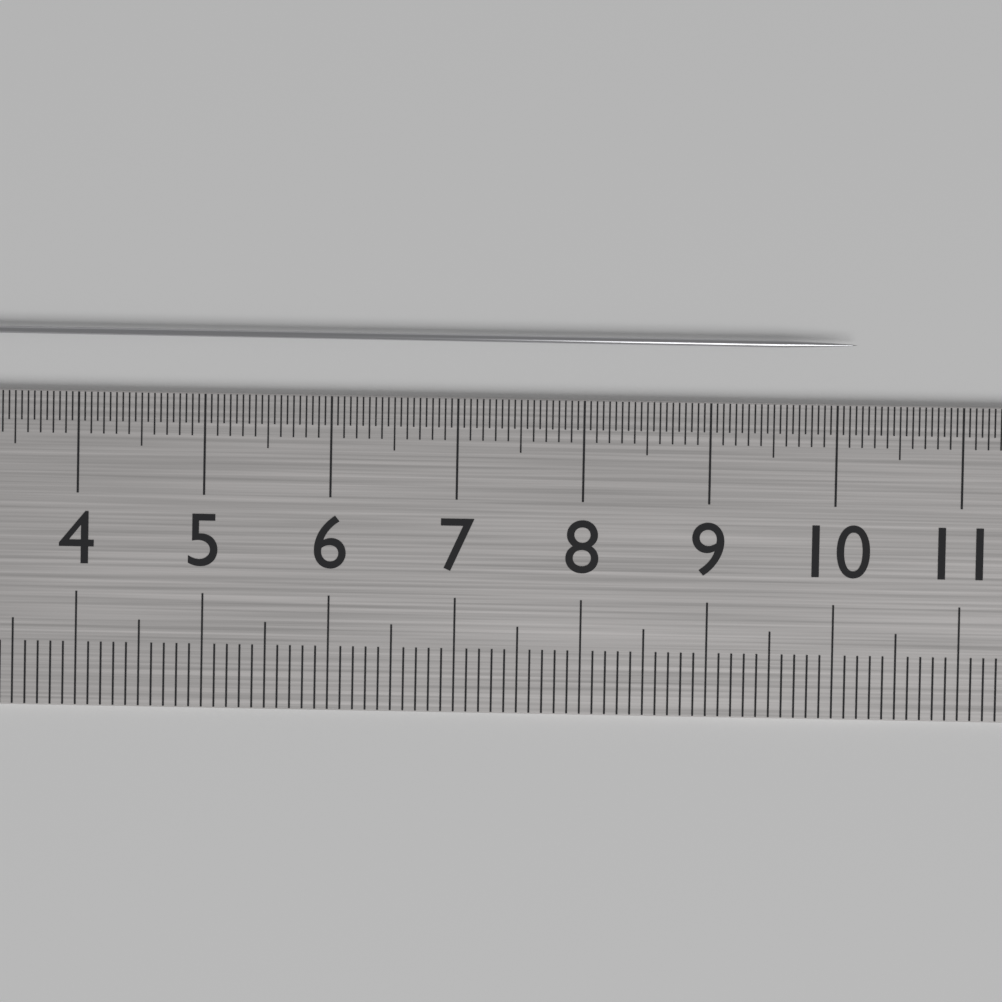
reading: 10.15 cm
